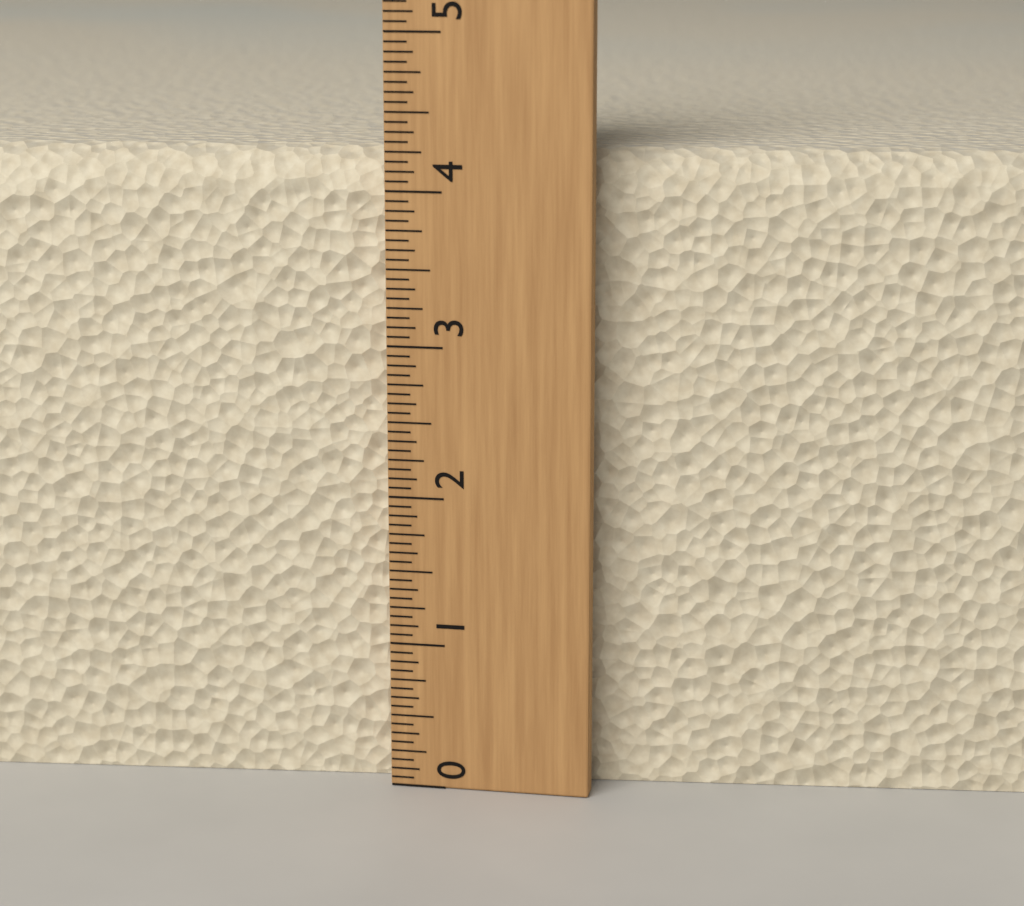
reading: 4.2500 (no unit)
